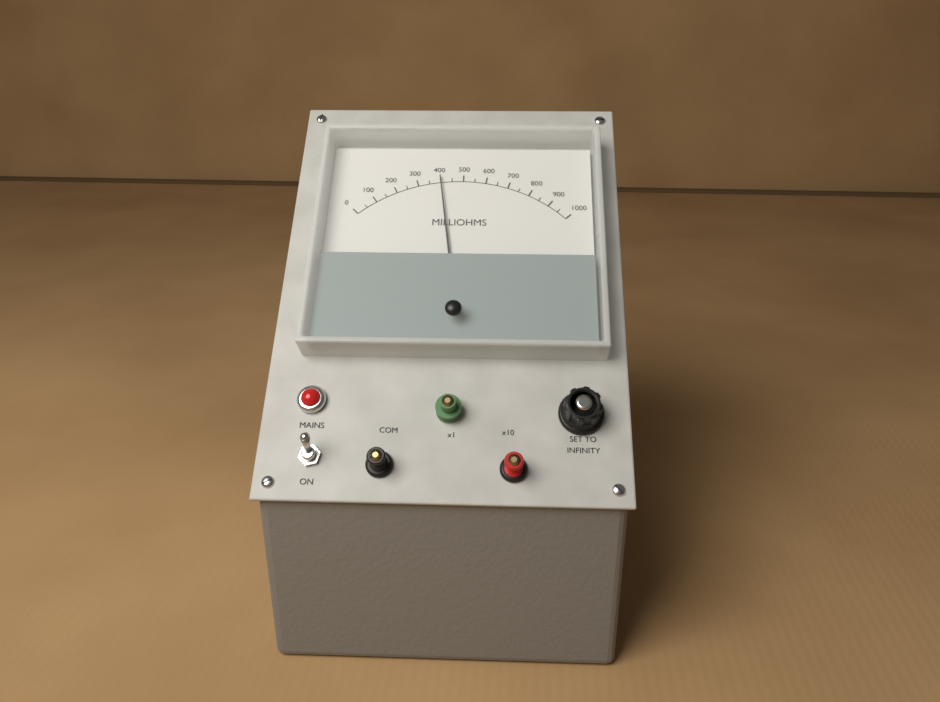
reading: 400 milliohms
